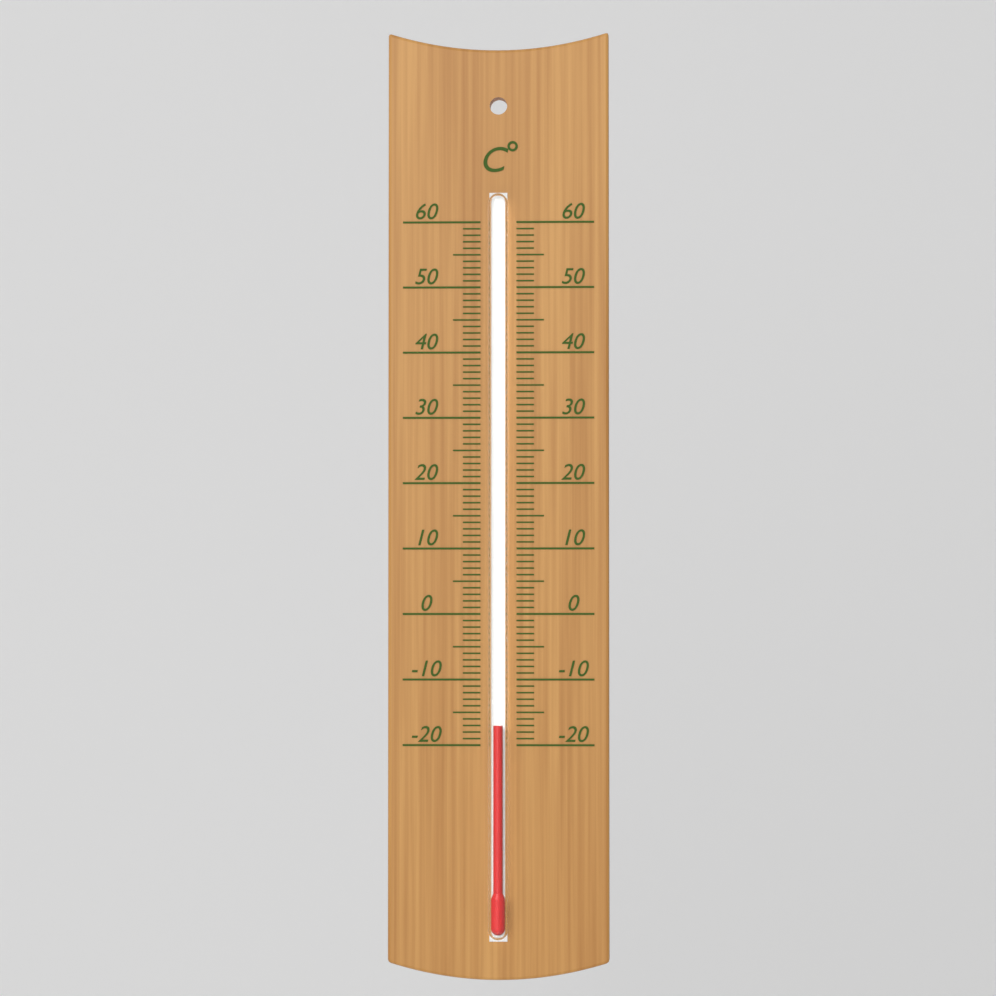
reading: -17 °C
